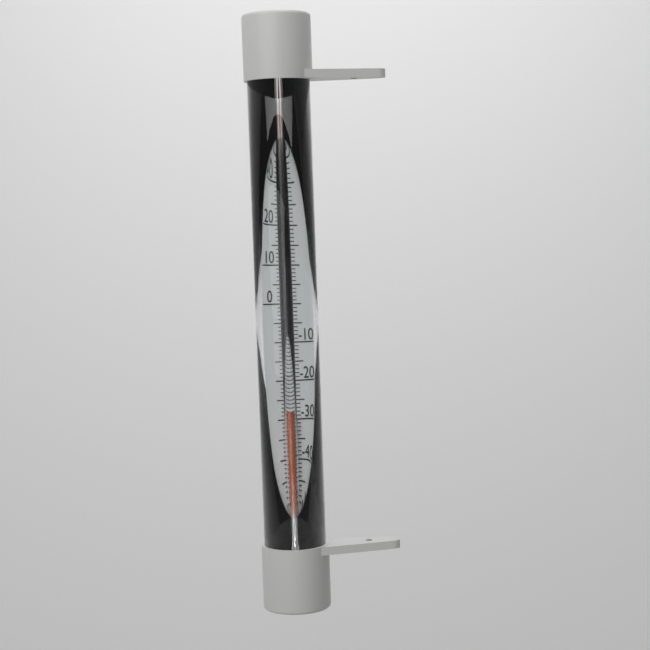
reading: -29 °C
